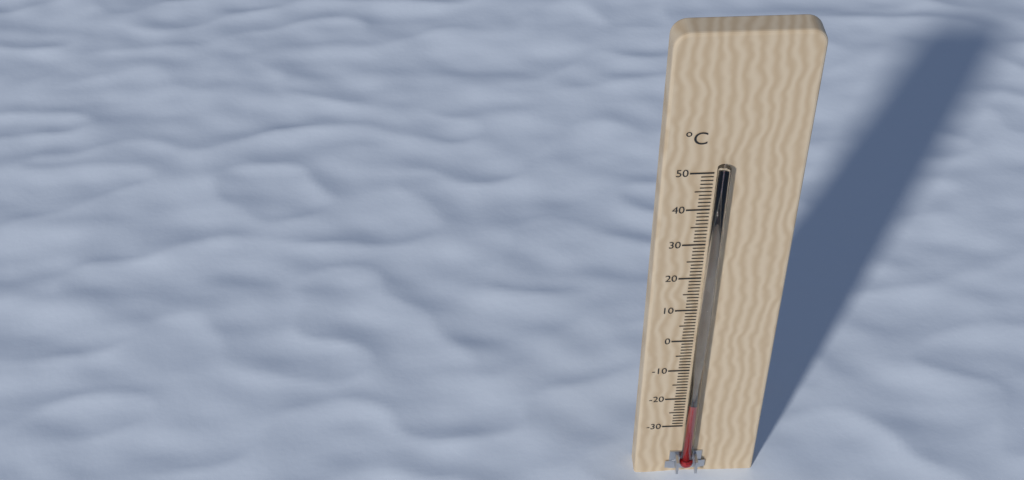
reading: -20 °C
